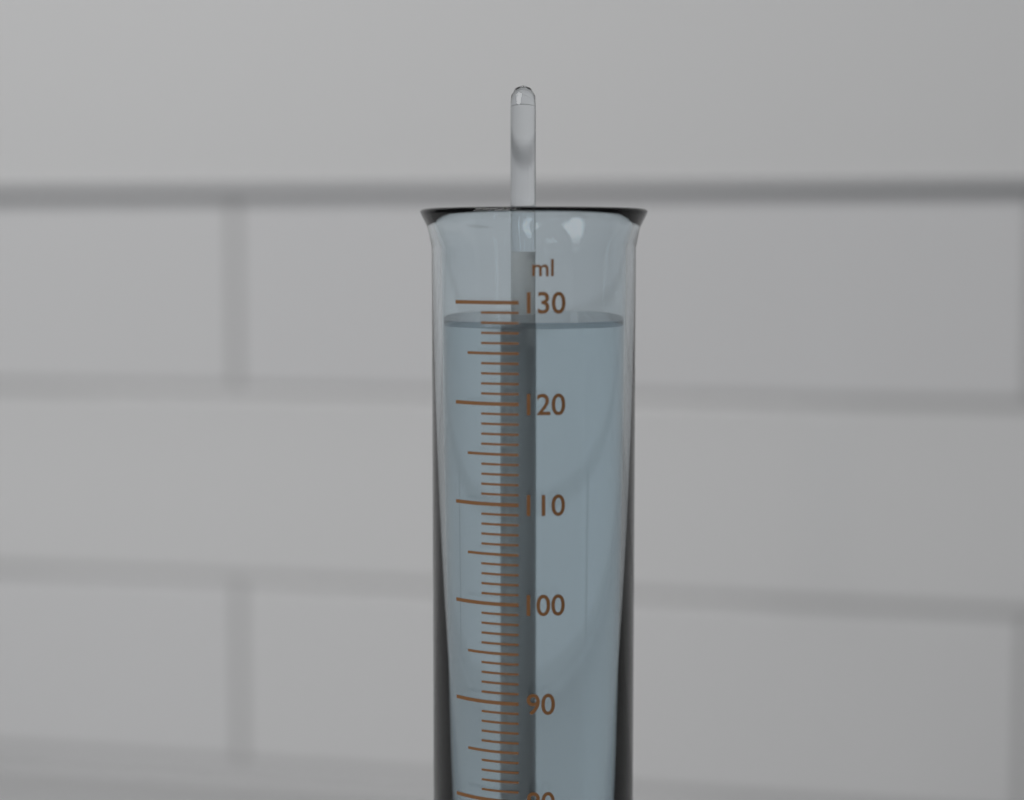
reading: 128 ml
